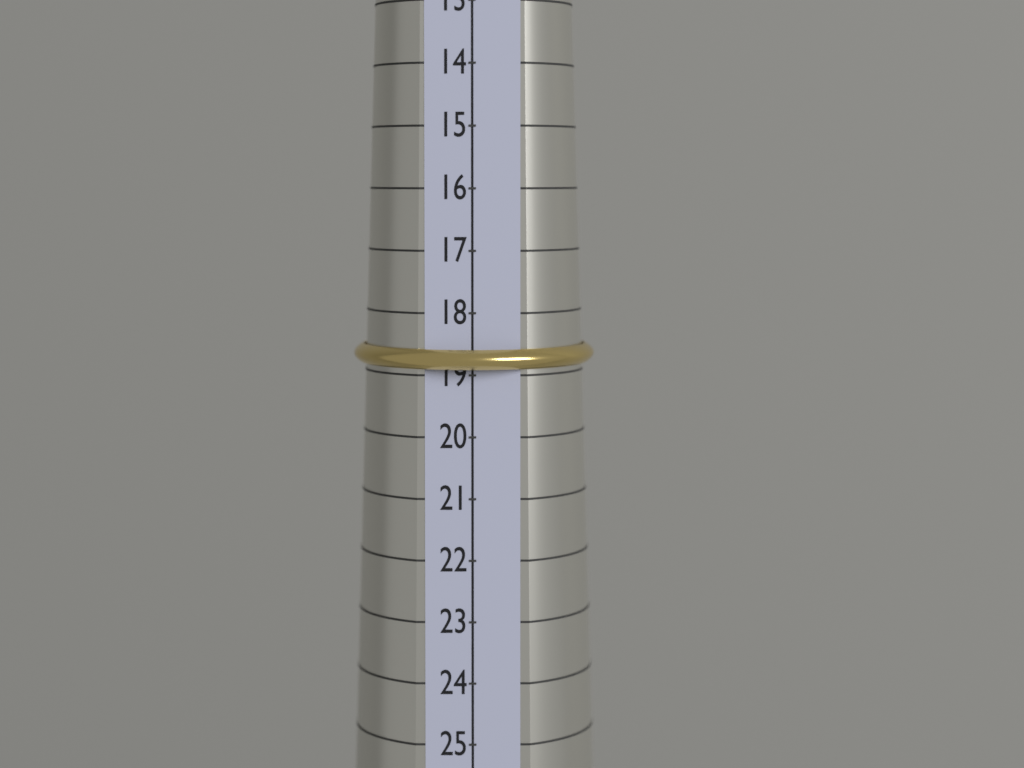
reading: 18.9 (no unit)
